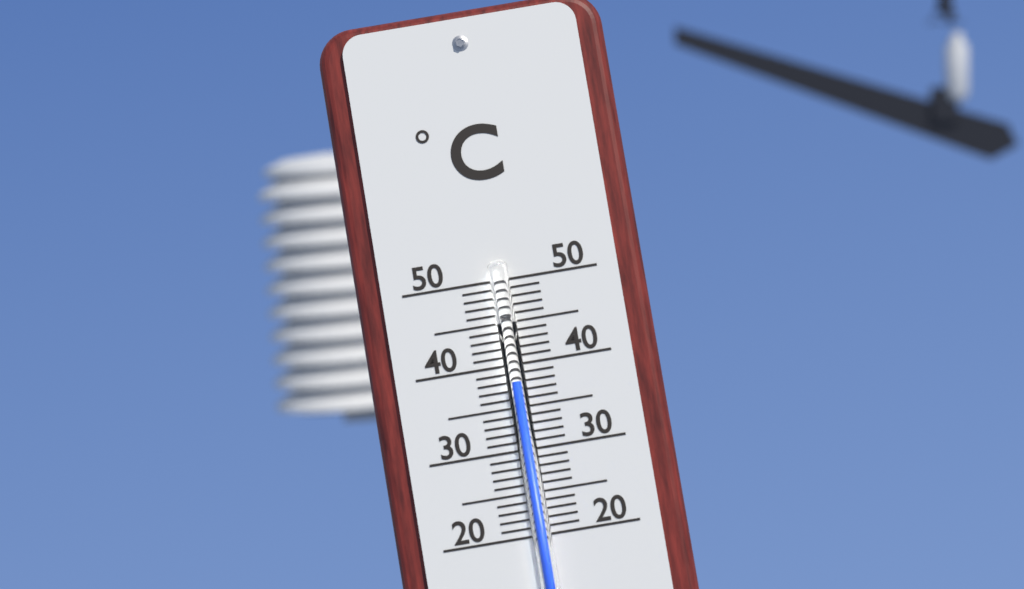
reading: 38 °C
